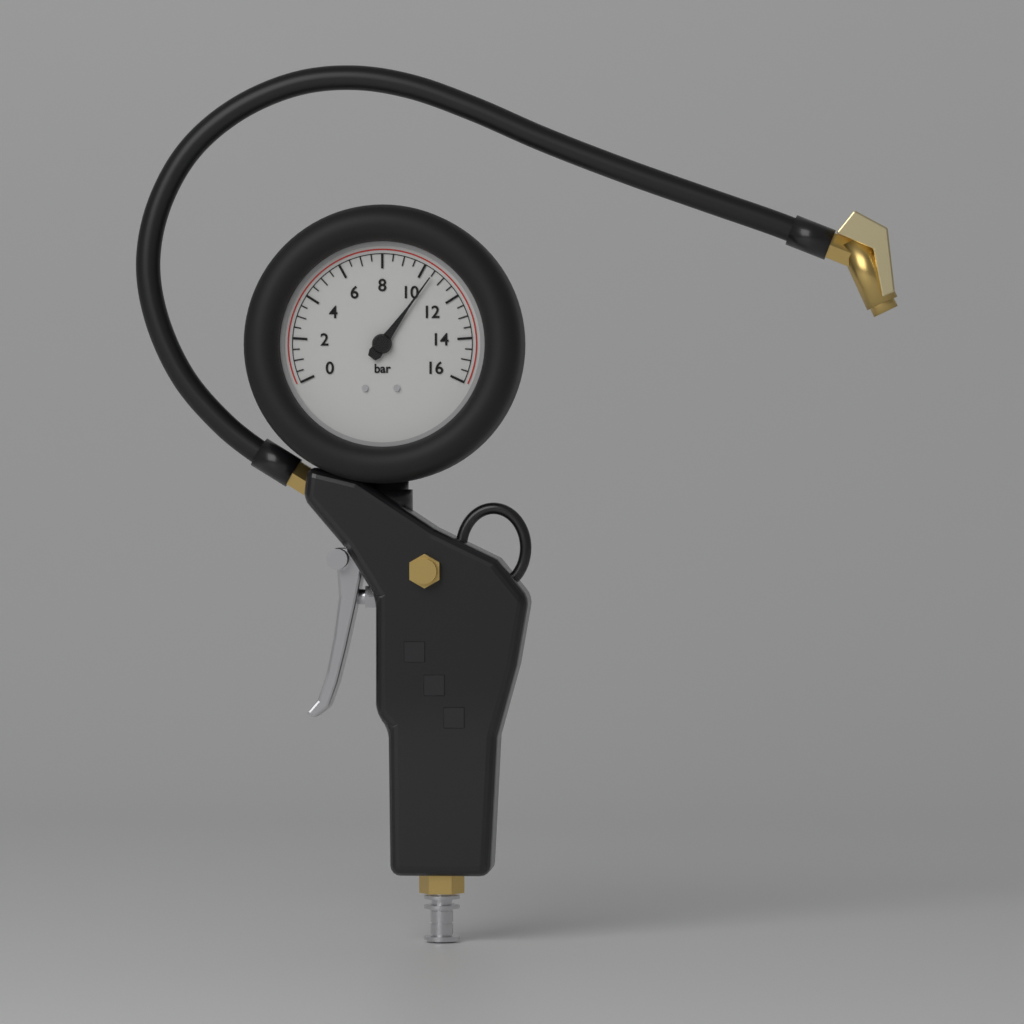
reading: 10.5 bar
